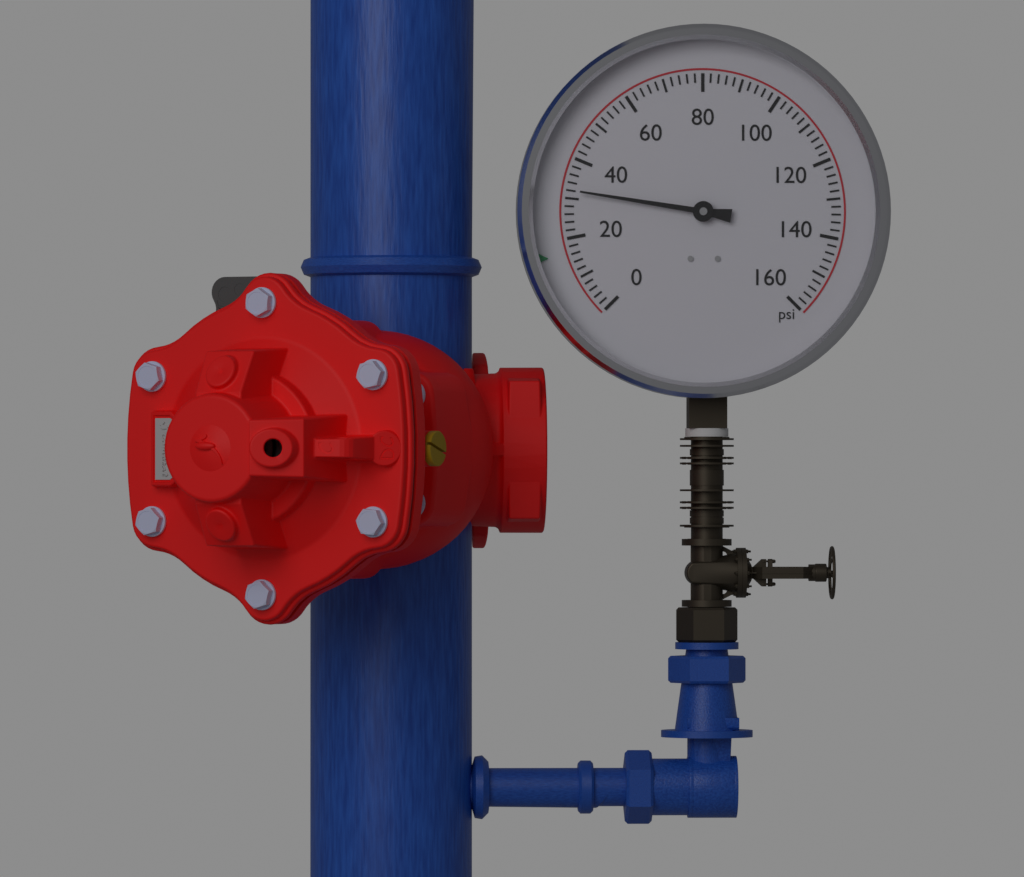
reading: 32 psi
